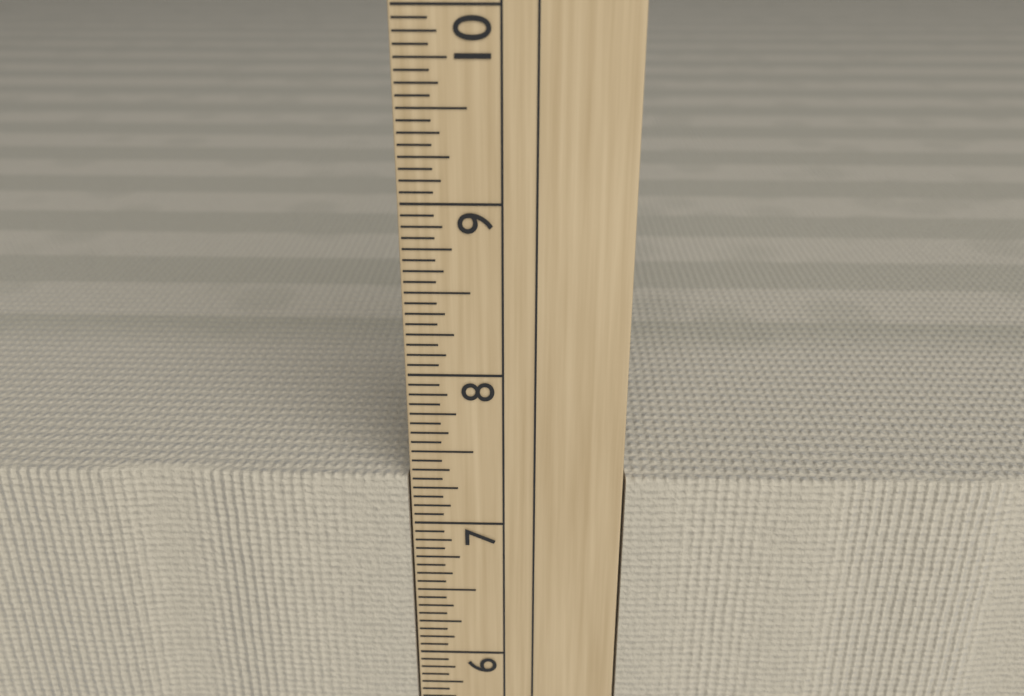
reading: 7.3125 in
